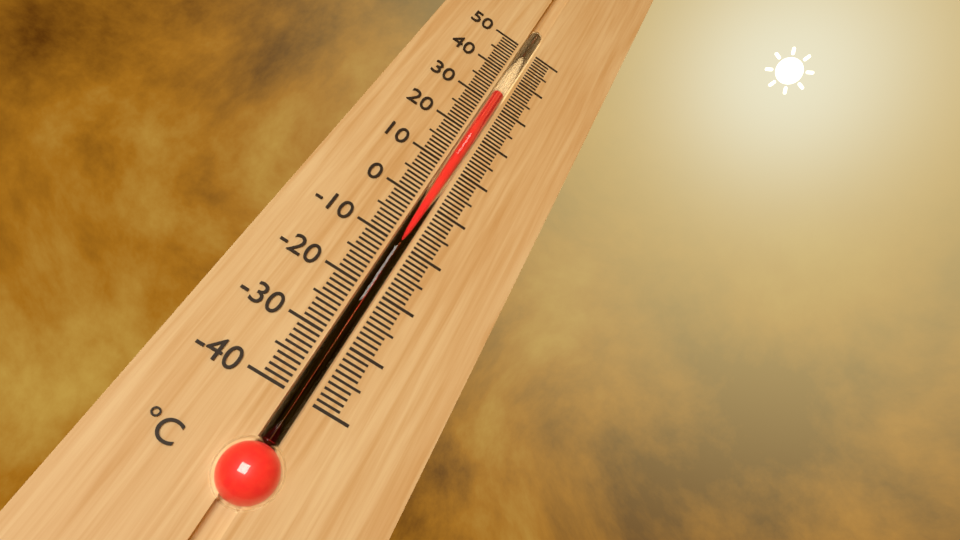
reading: 33 °C
